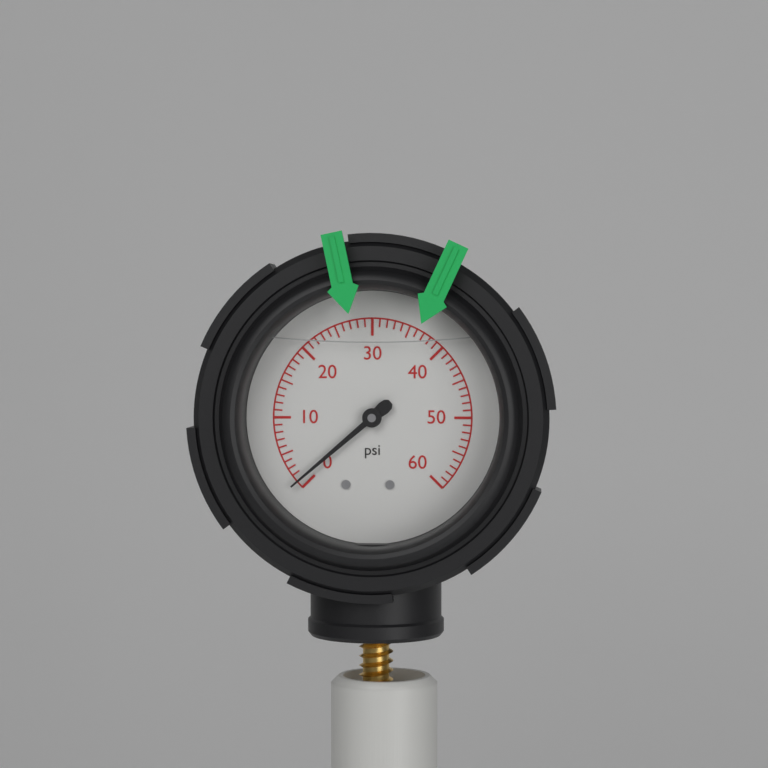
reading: 1 psi
